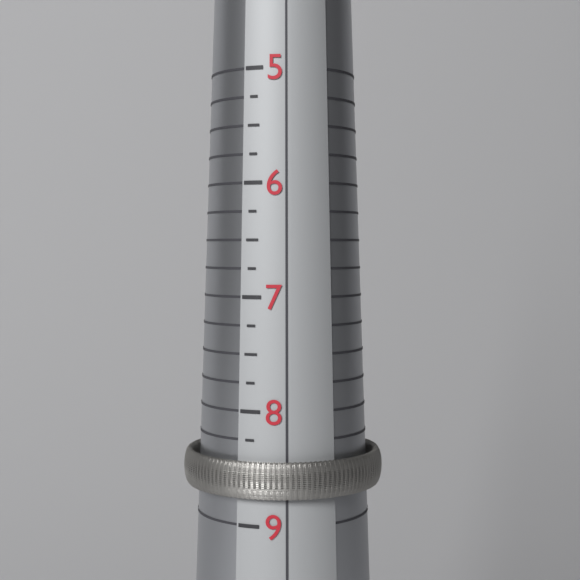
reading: 8.75 (no unit)
